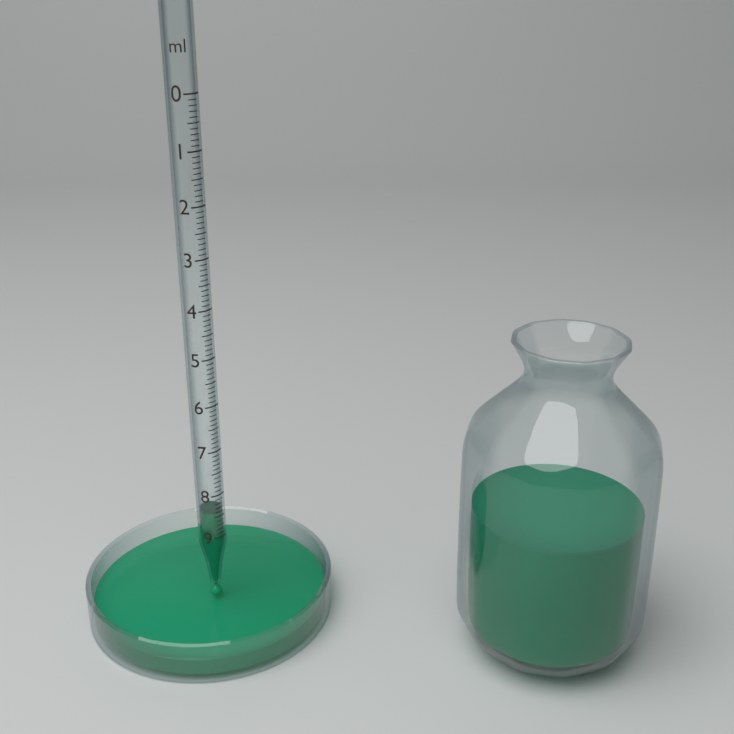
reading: 8.4 ml
